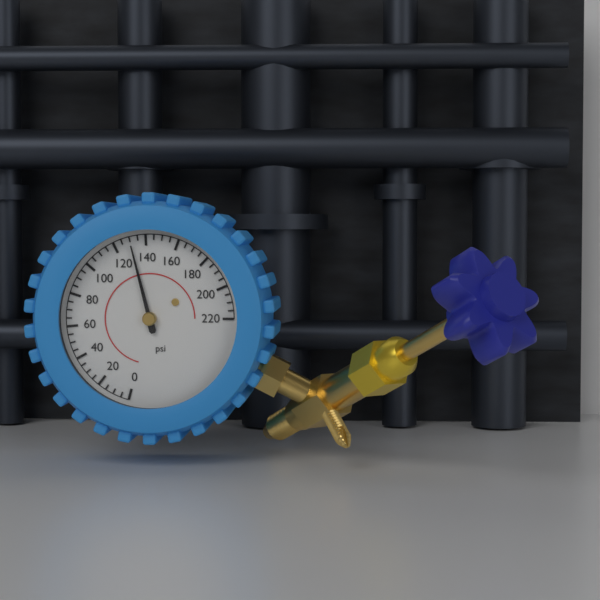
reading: 130 psi
